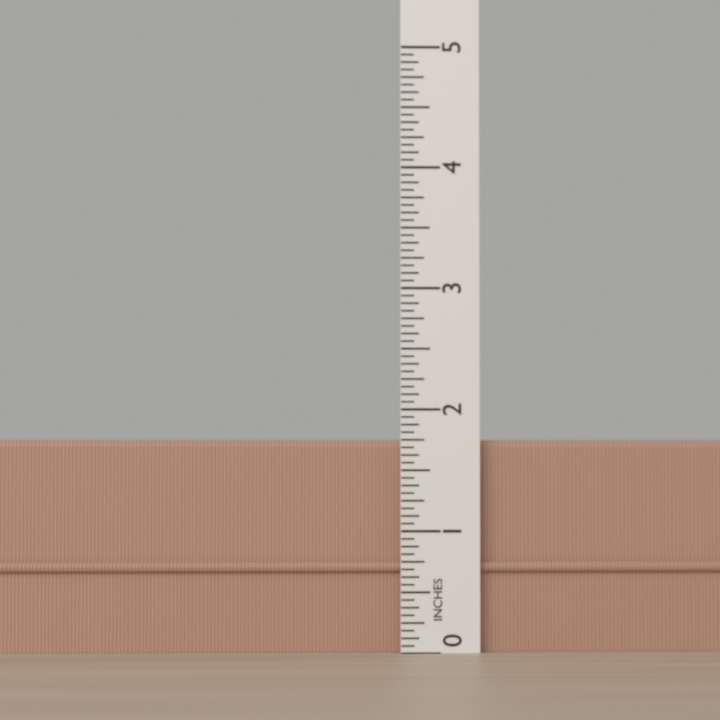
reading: 1.7500 in
